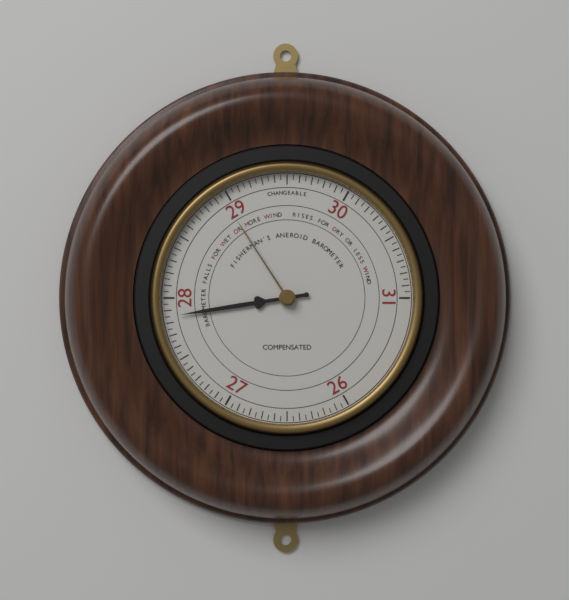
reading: 27.85 (no unit)
